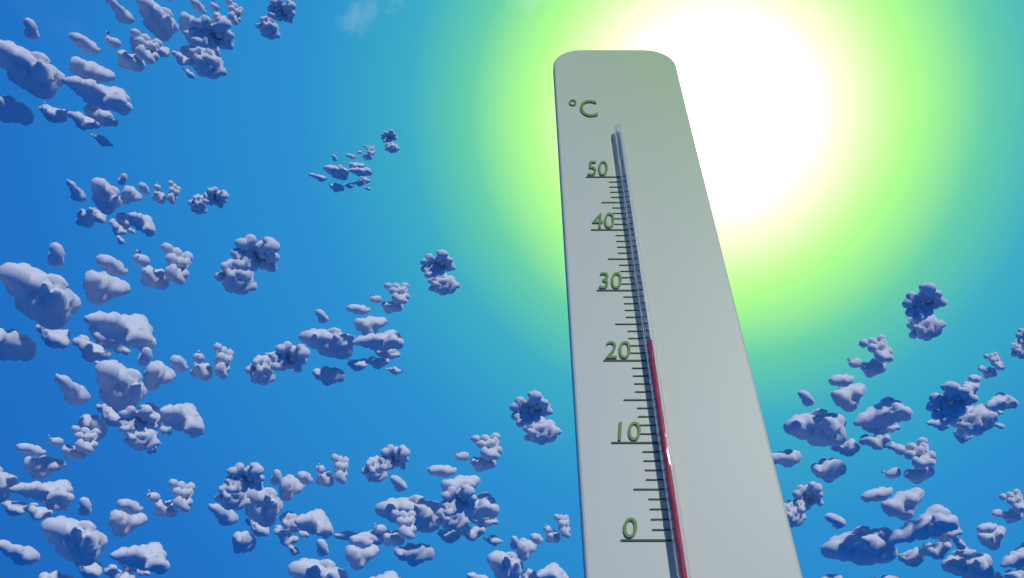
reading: 22 °C
